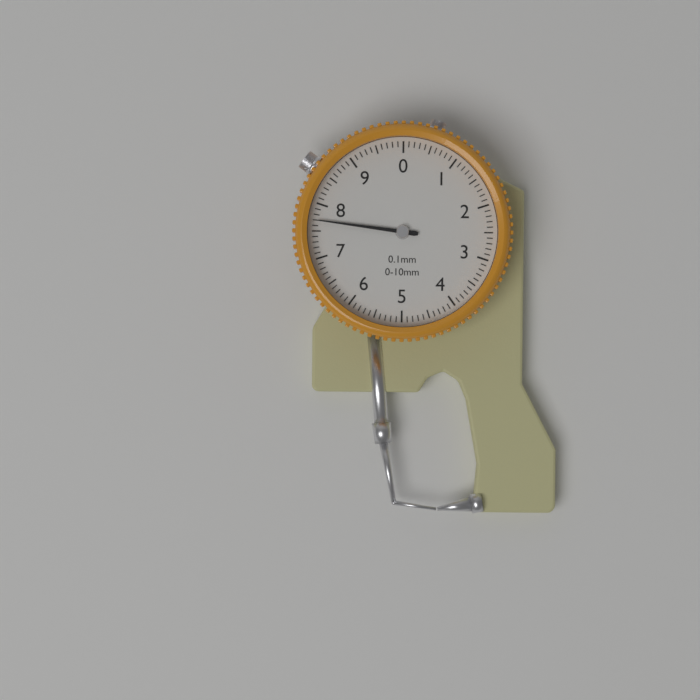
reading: 7.7 mm
